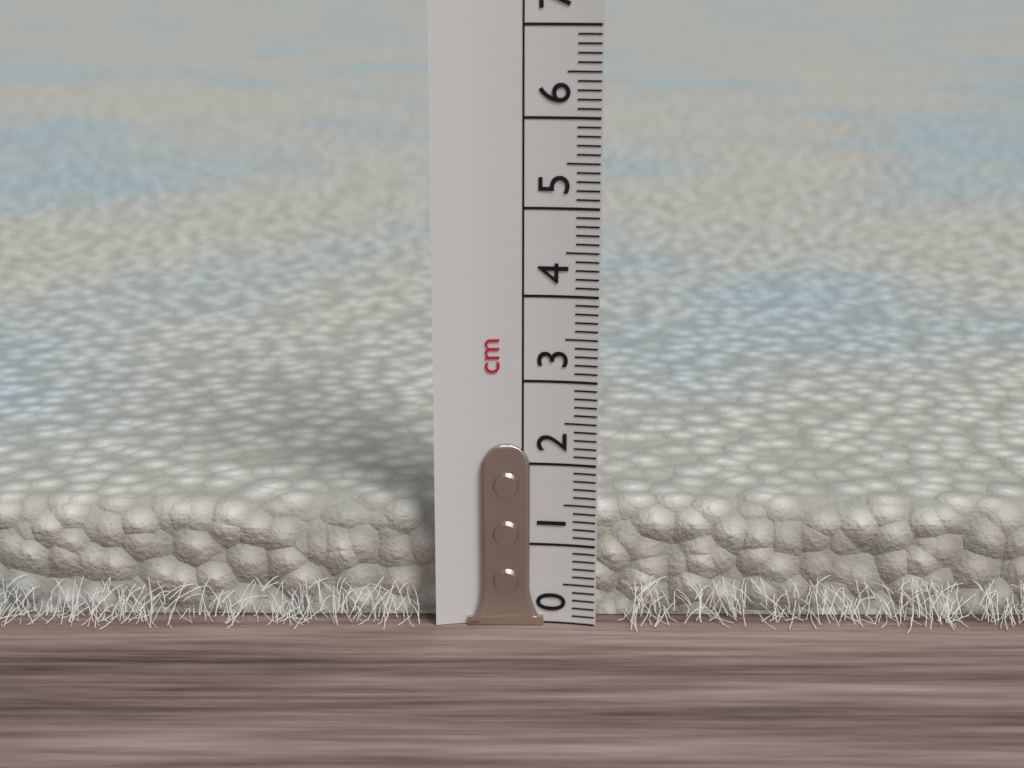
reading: 1.4 cm
